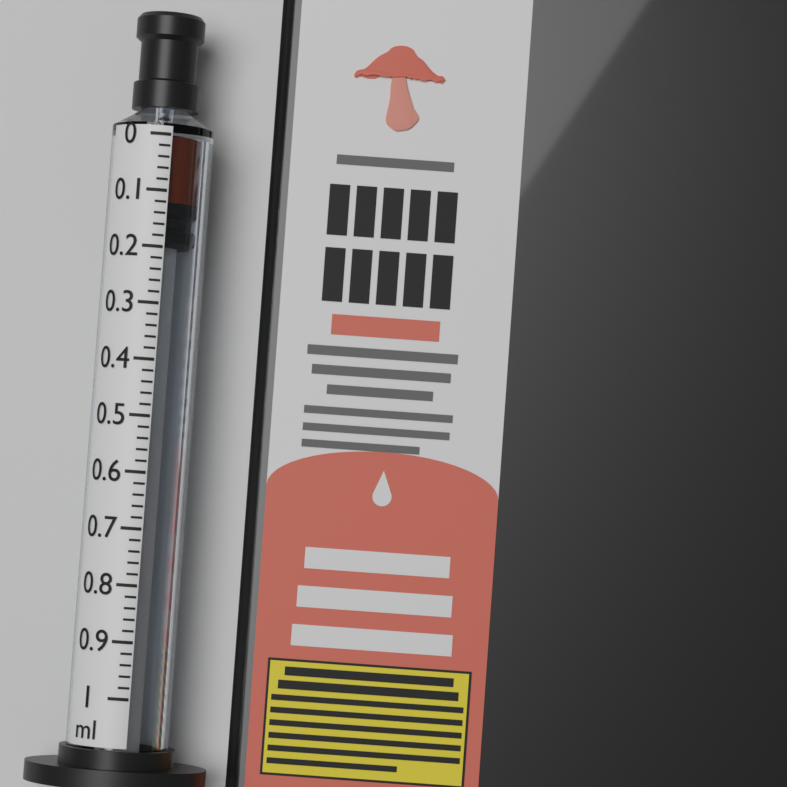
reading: 0.12 ml
